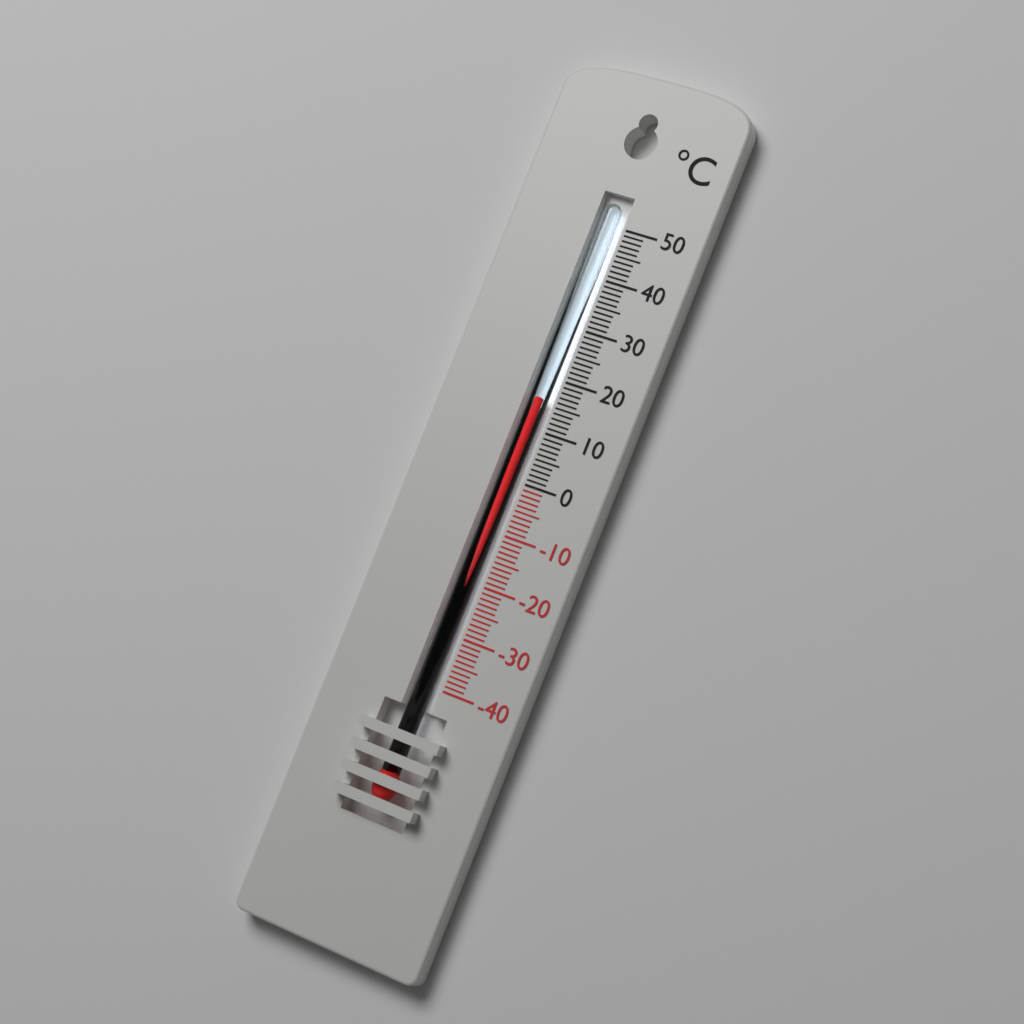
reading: 16 °C
